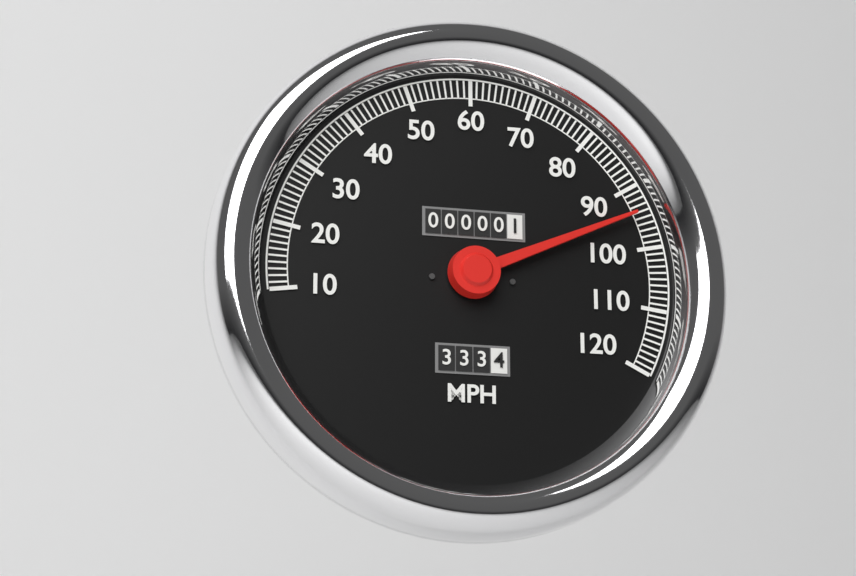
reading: 94 MPH
